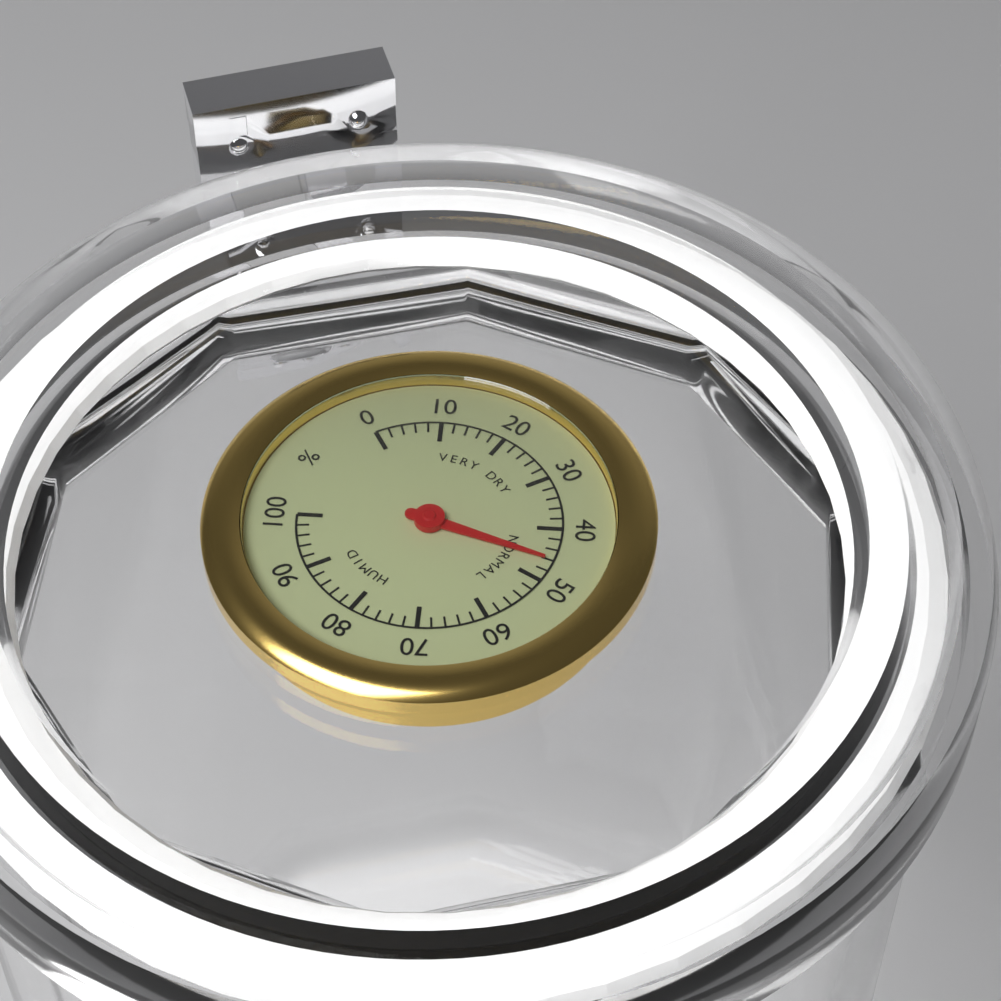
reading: 46 %
